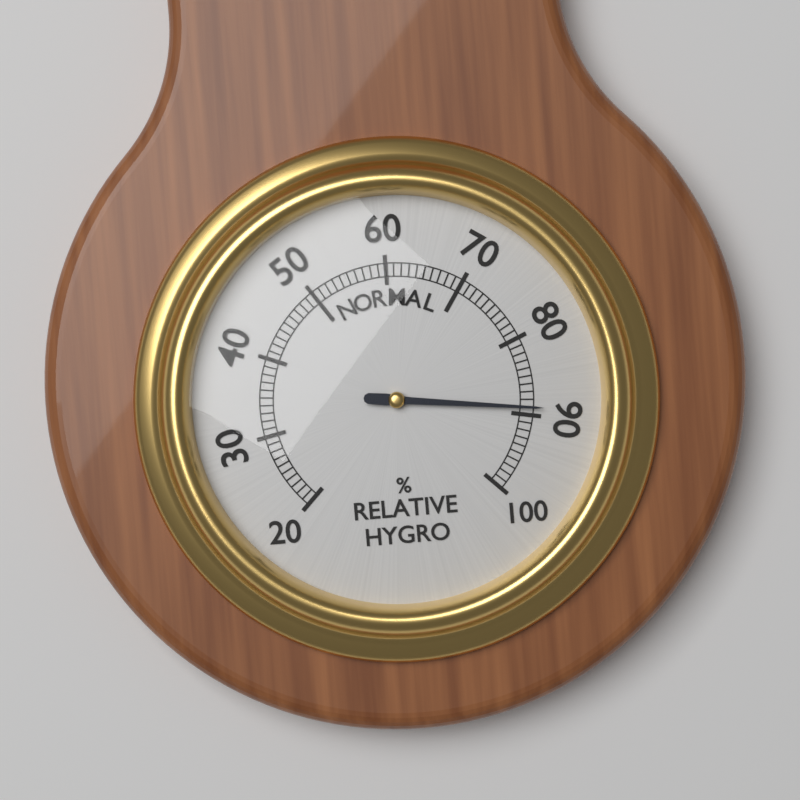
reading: 89 %
